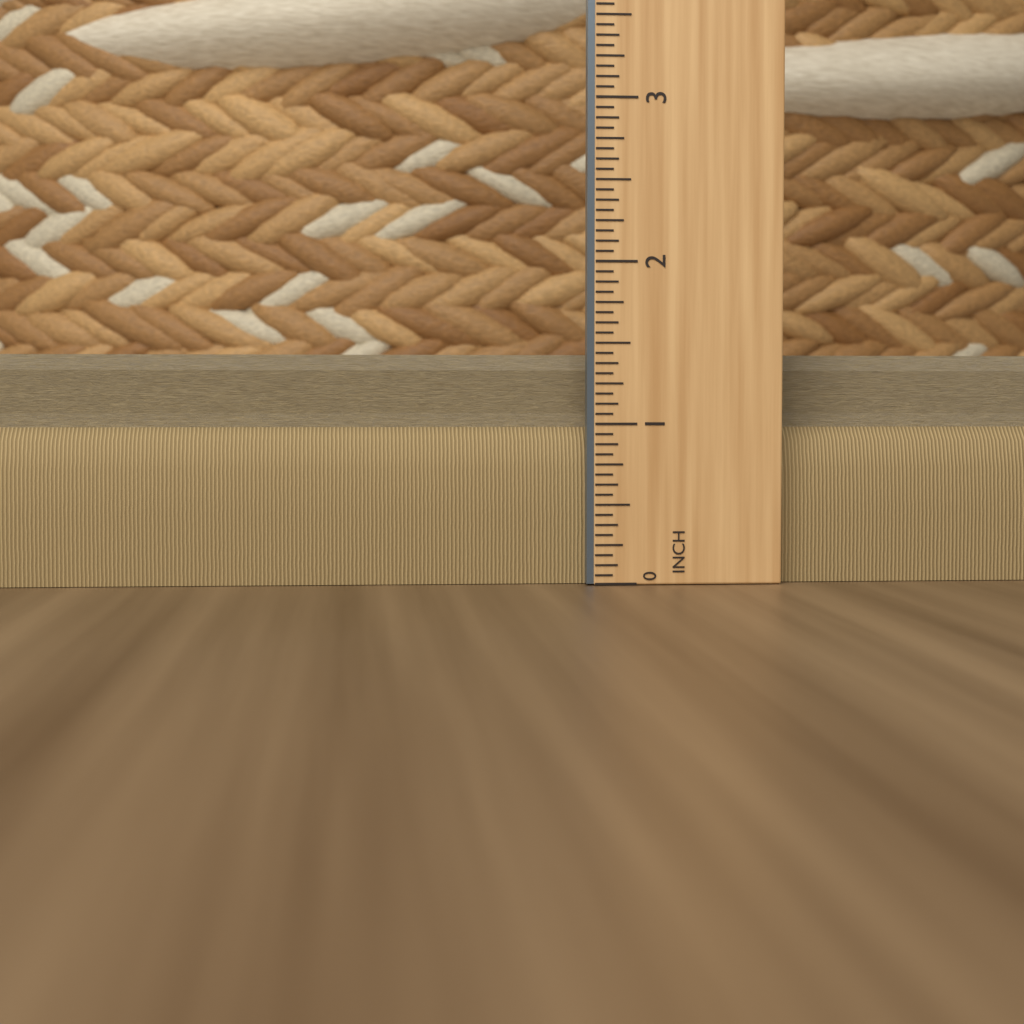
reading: 1.4375 in
